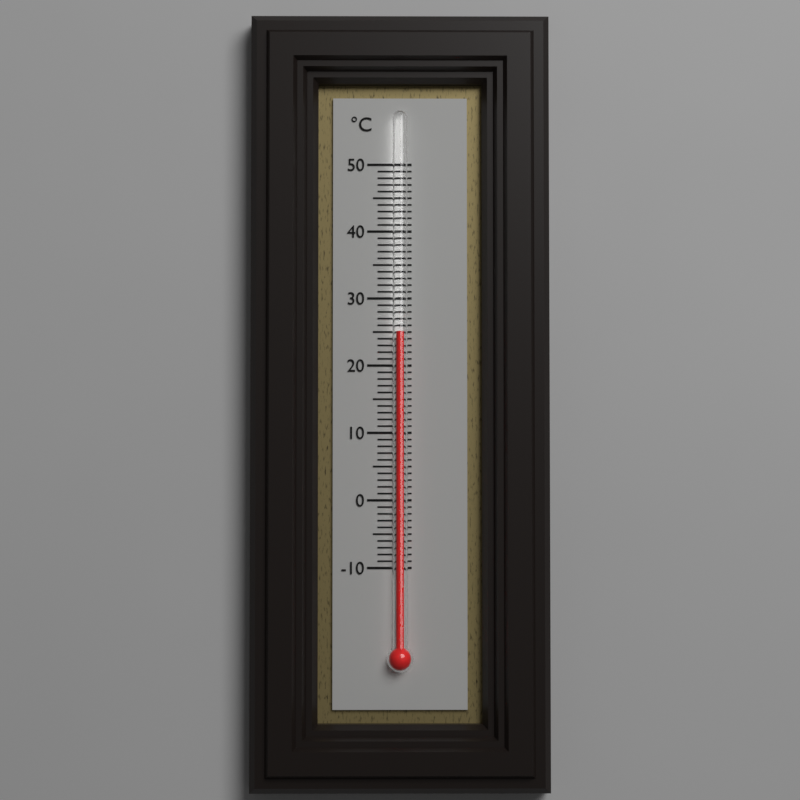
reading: 25 °C
